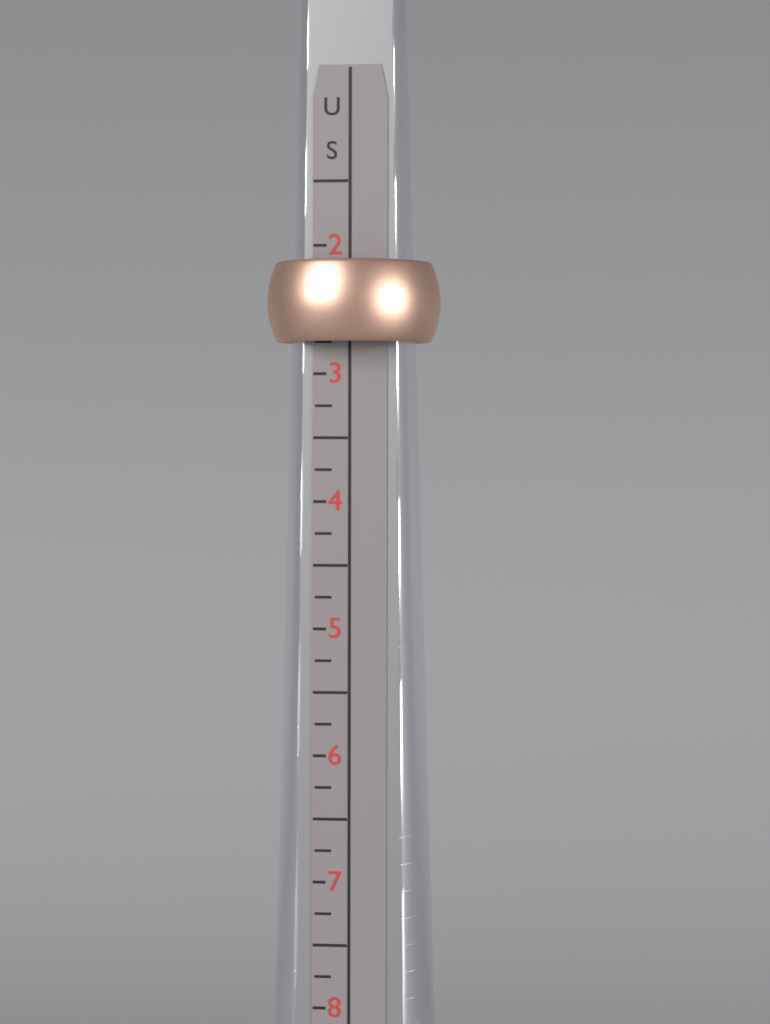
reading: 2.75 US
